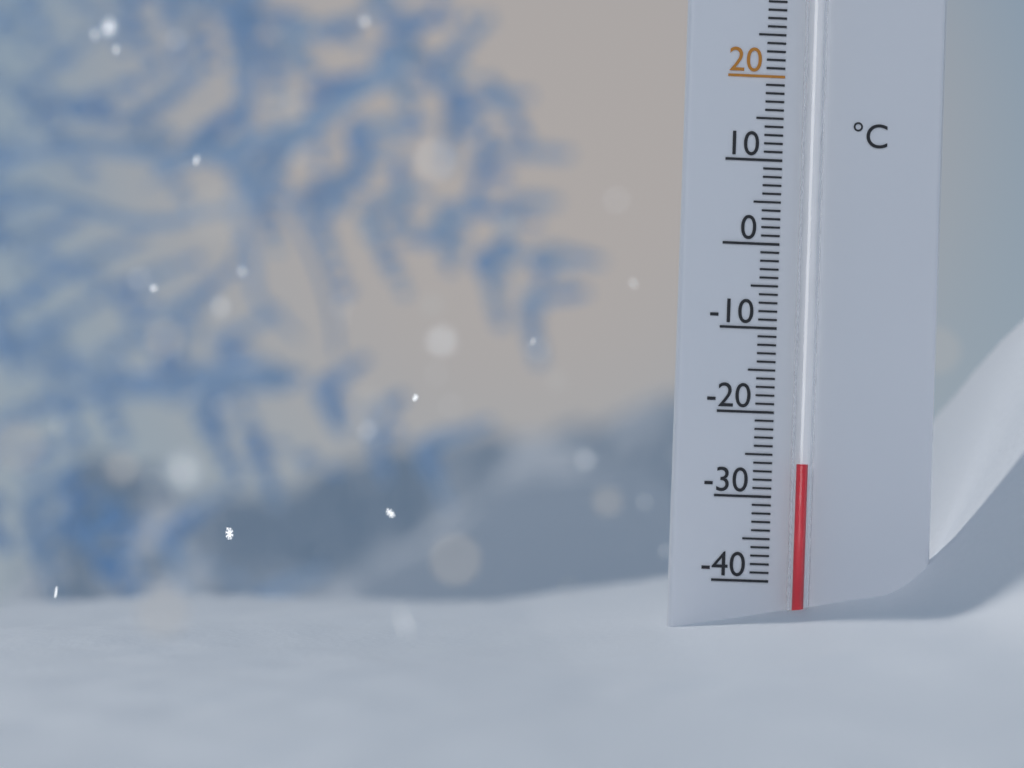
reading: -26 °C
